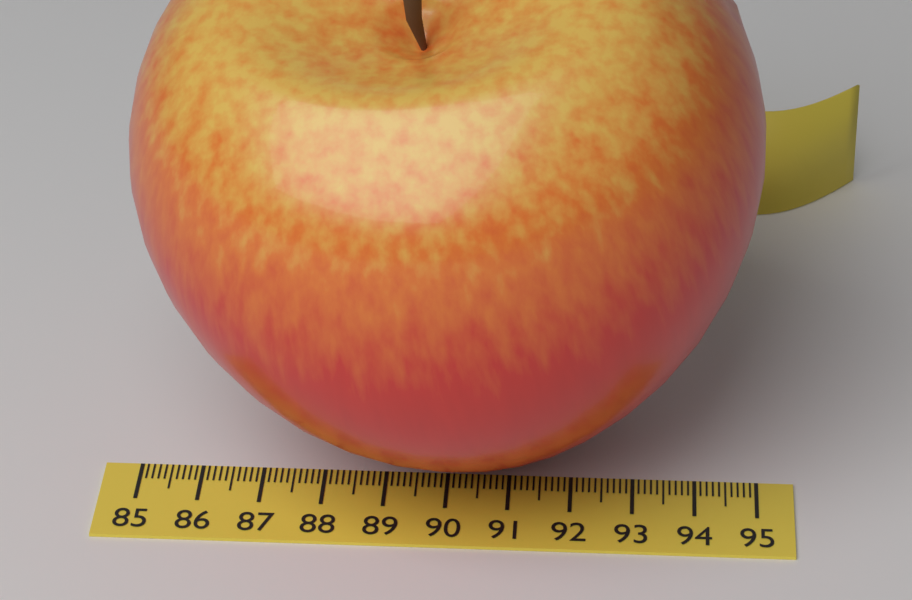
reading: 94.9 (no unit)
